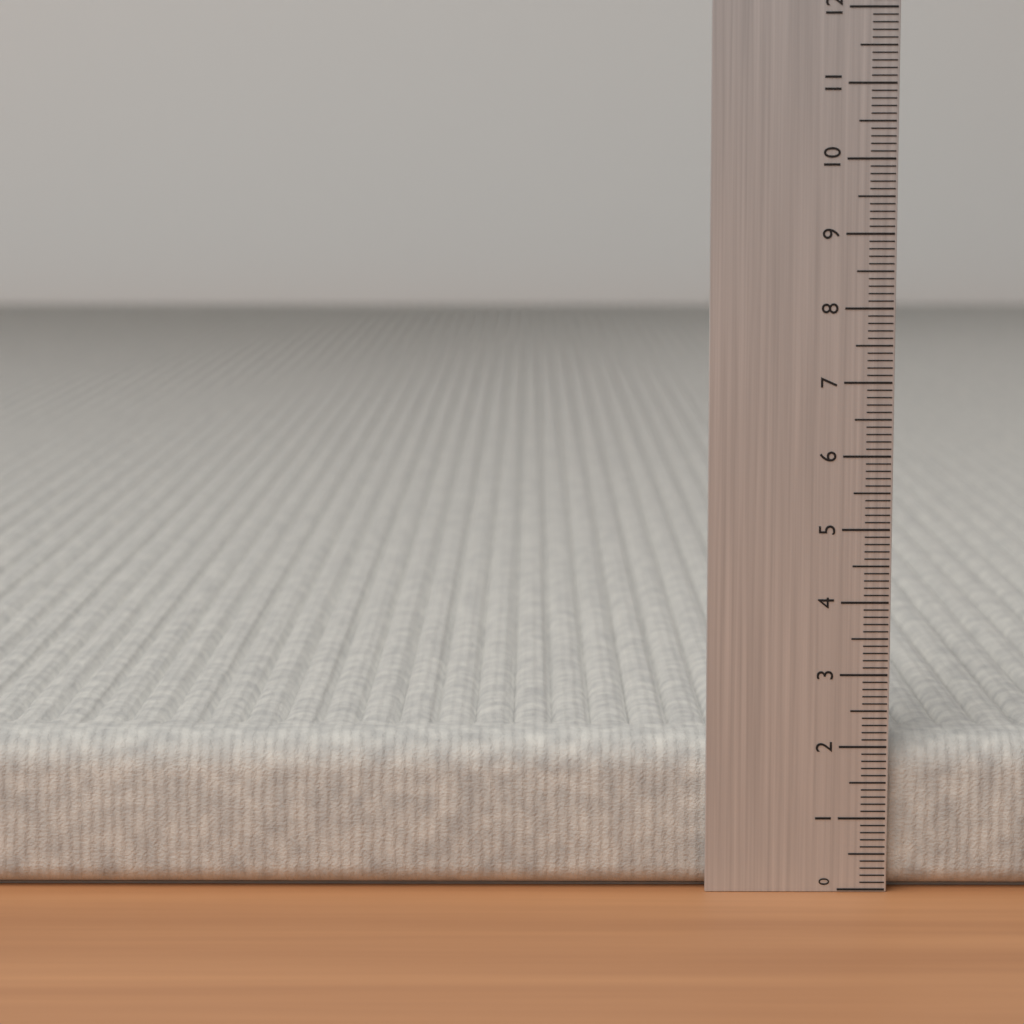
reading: 2.1 (no unit)
